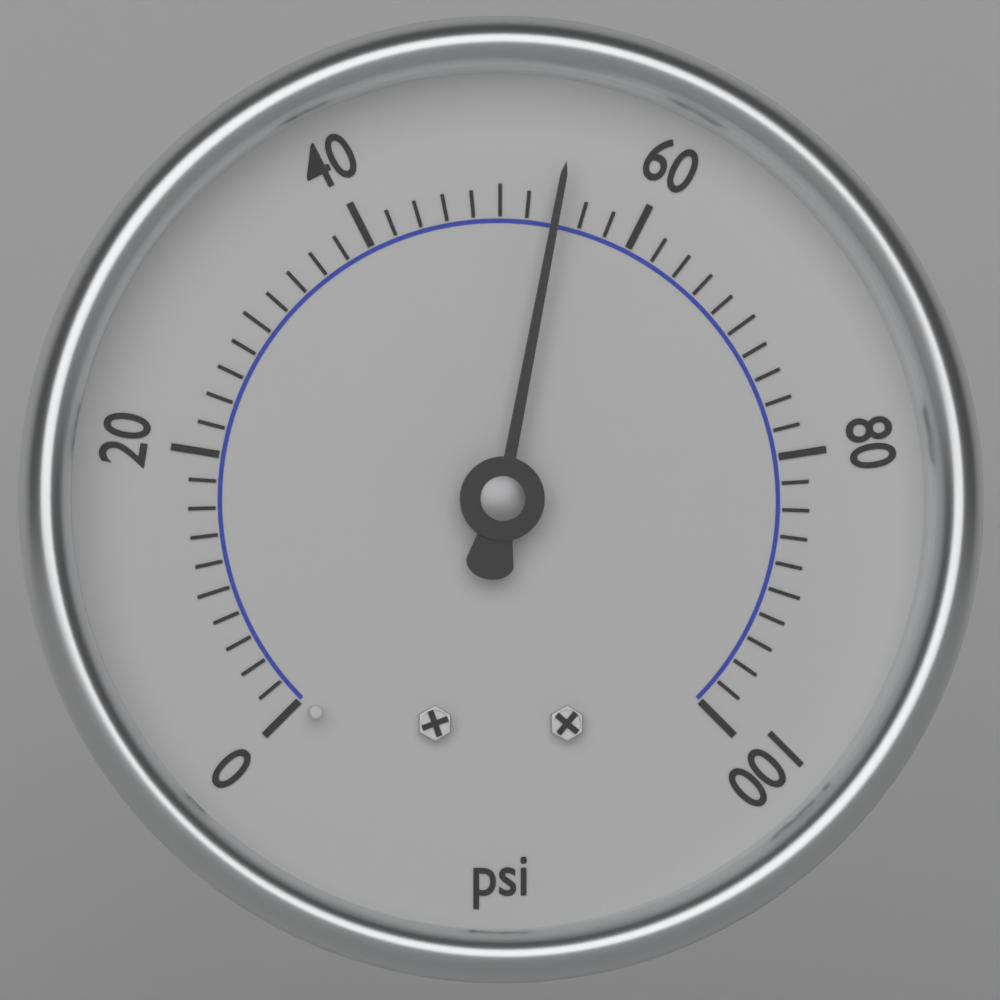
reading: 54 psi
